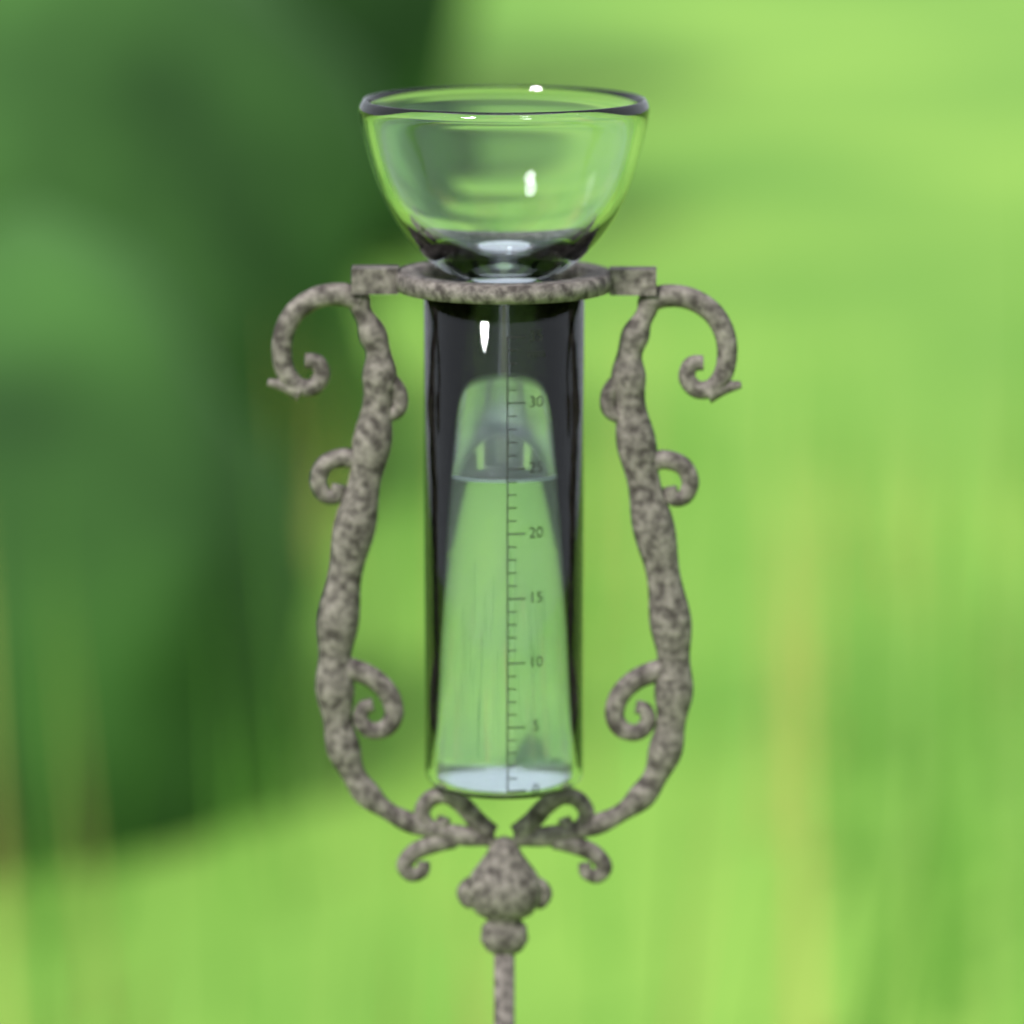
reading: 24 mm
